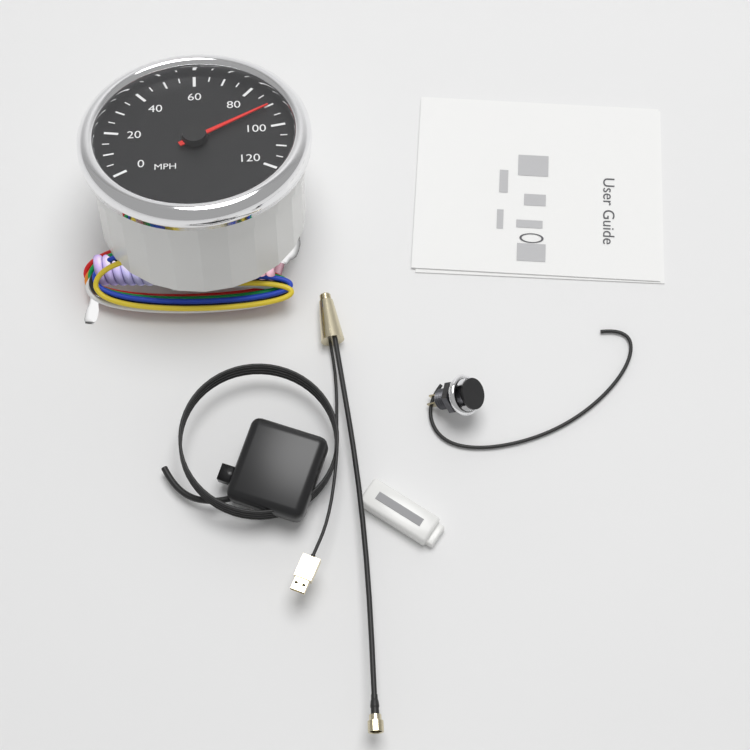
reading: 90 MPH
